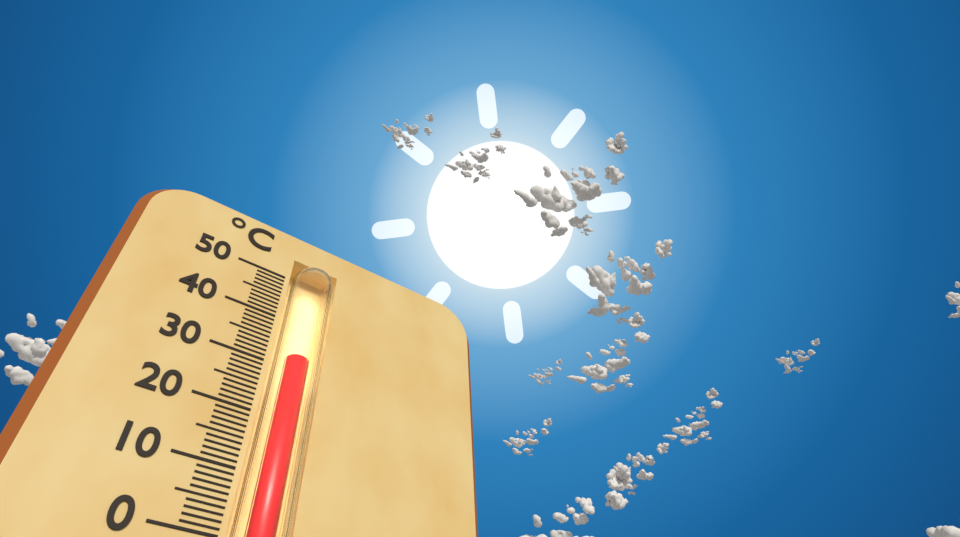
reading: 32 °C
